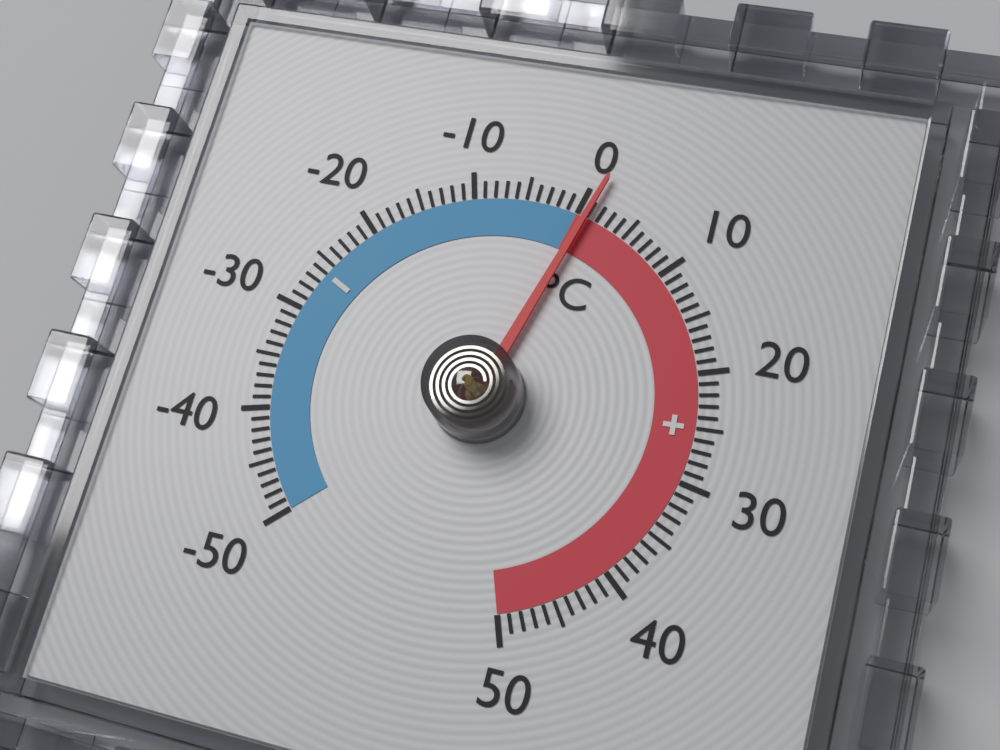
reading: 1 °C
